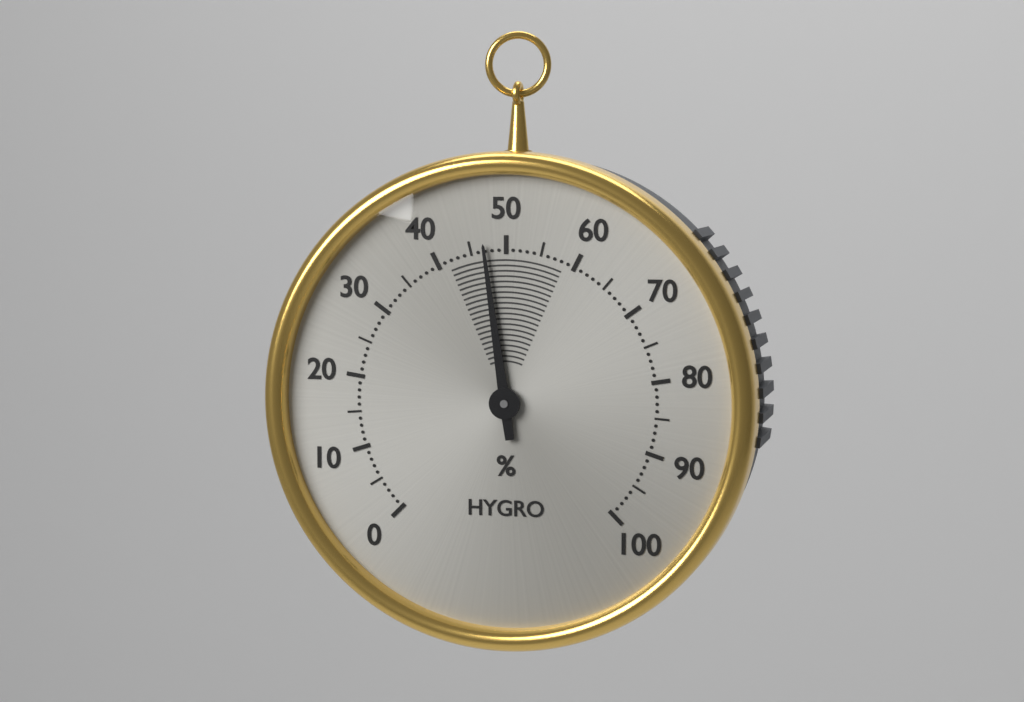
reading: 47 %
